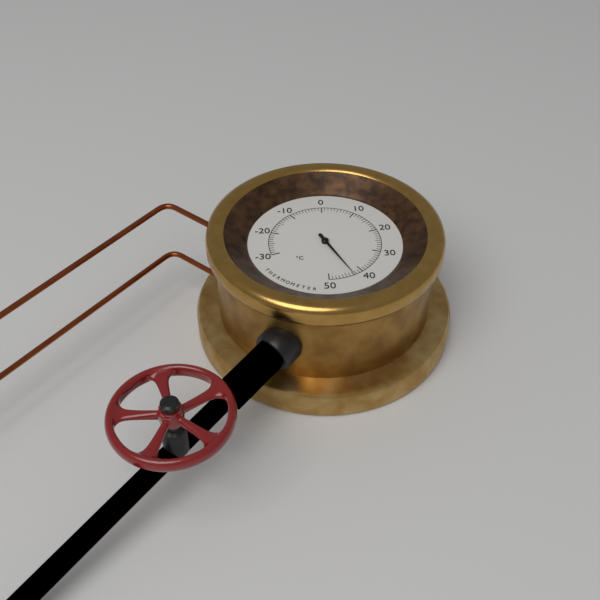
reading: 43 °C
